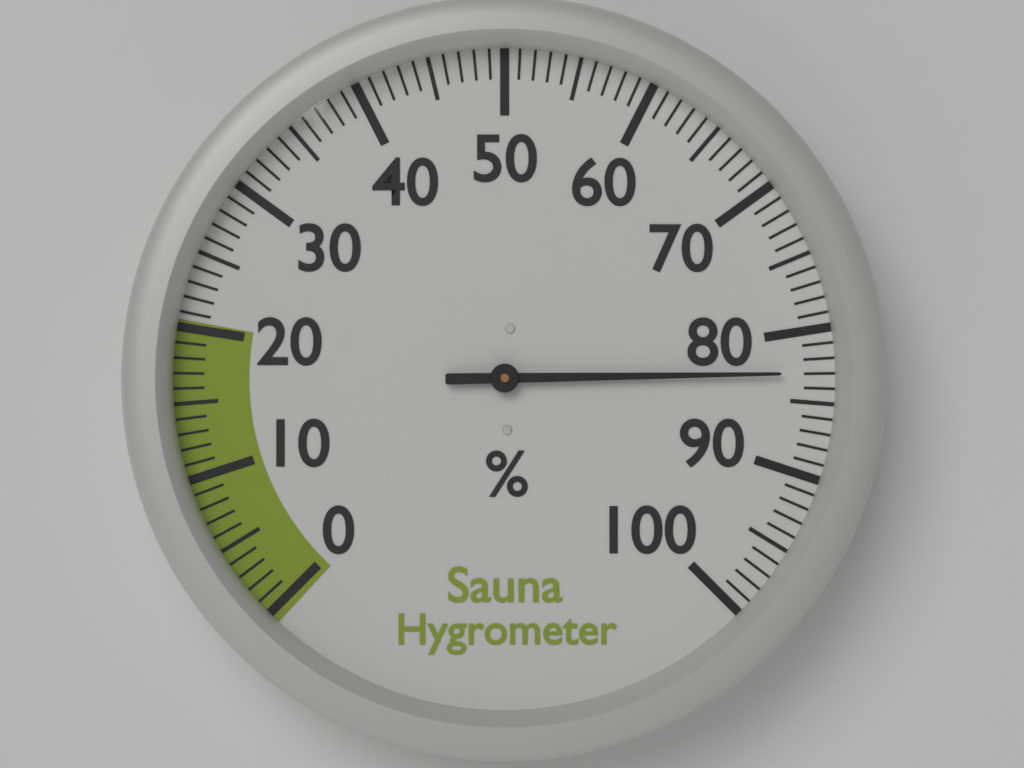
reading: 83 %
